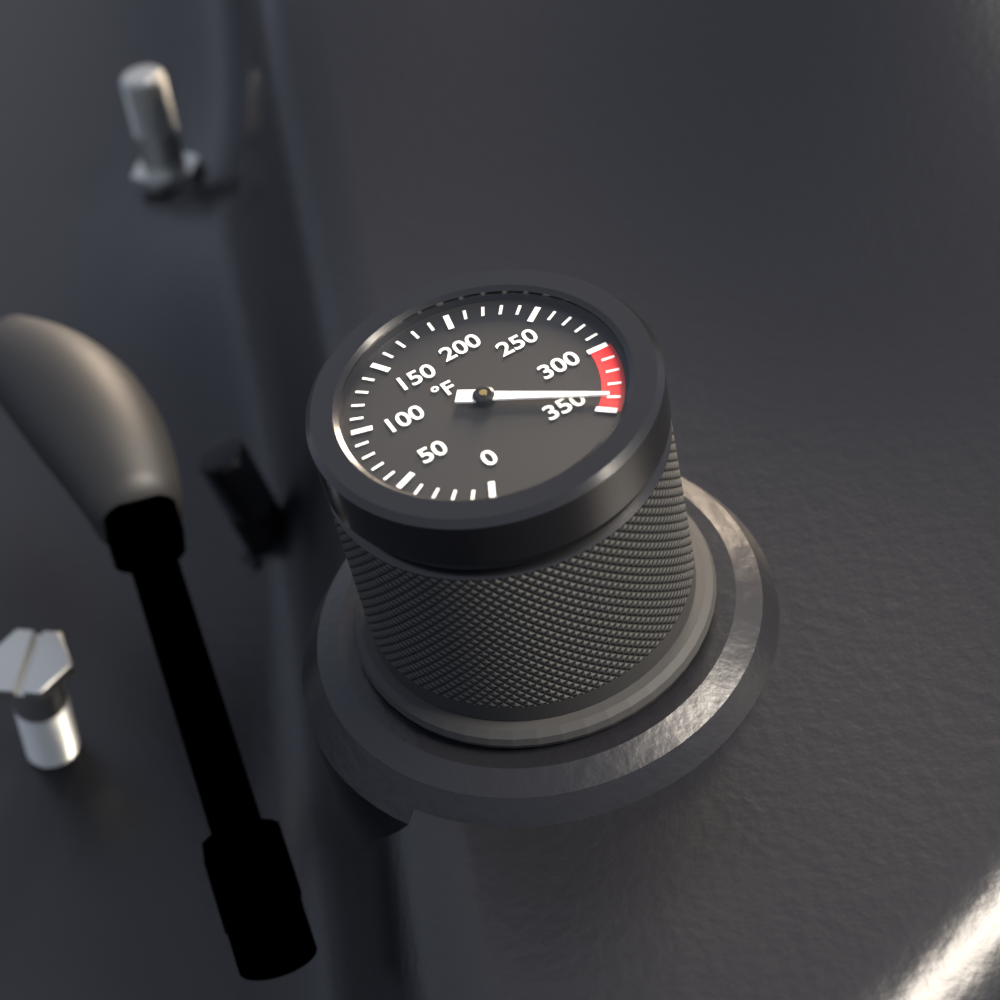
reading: 340 °F
